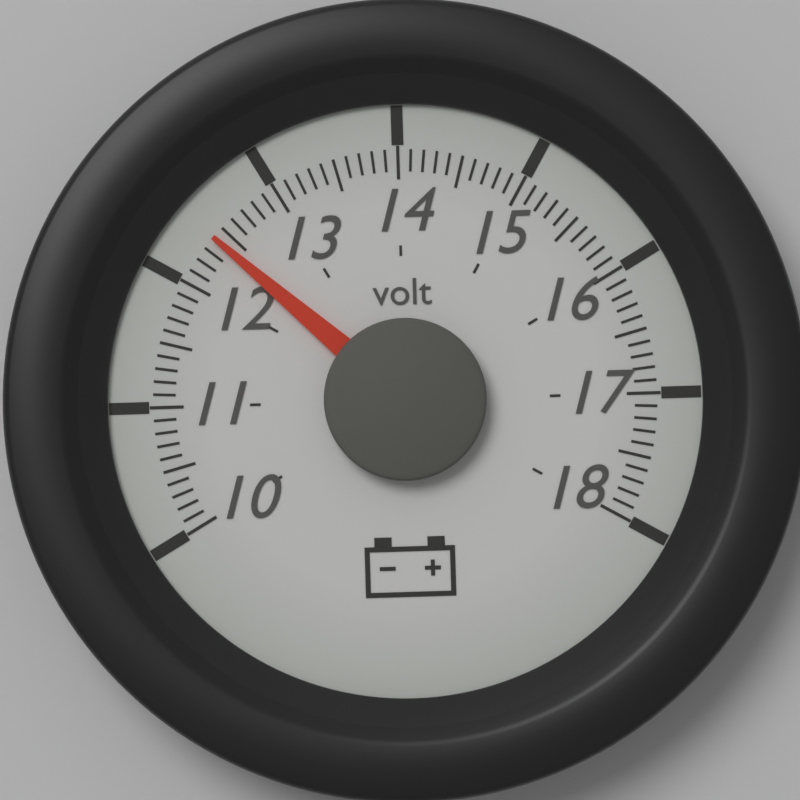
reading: 12.4 volt
